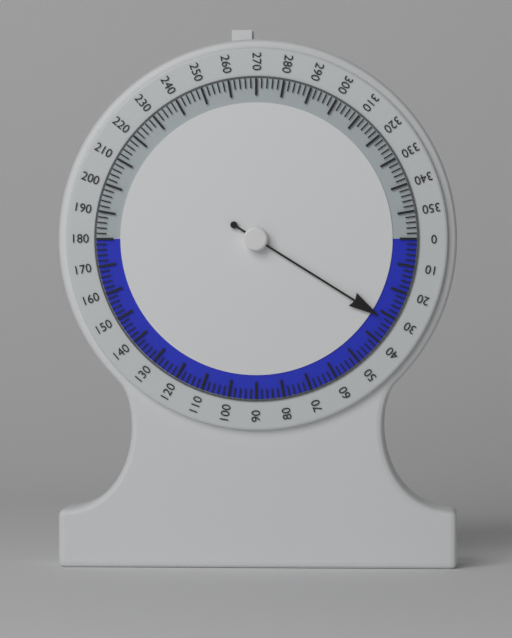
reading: 32 (no unit)
